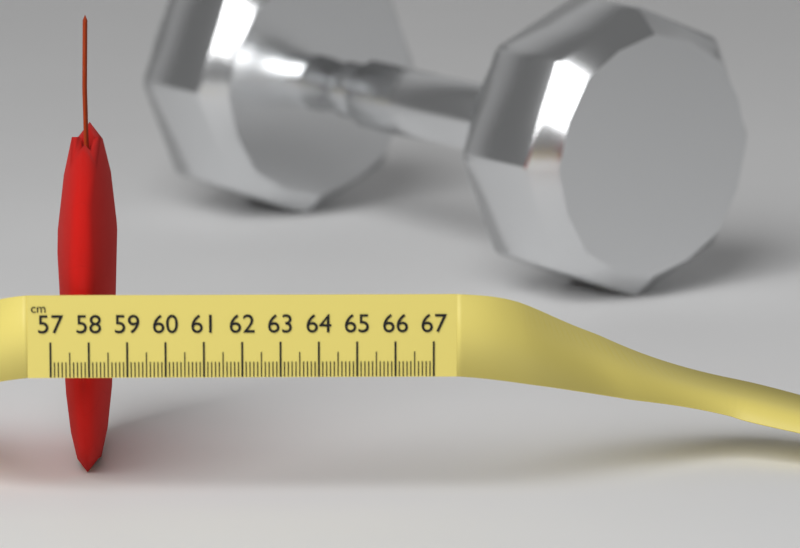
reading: 58.6 cm
